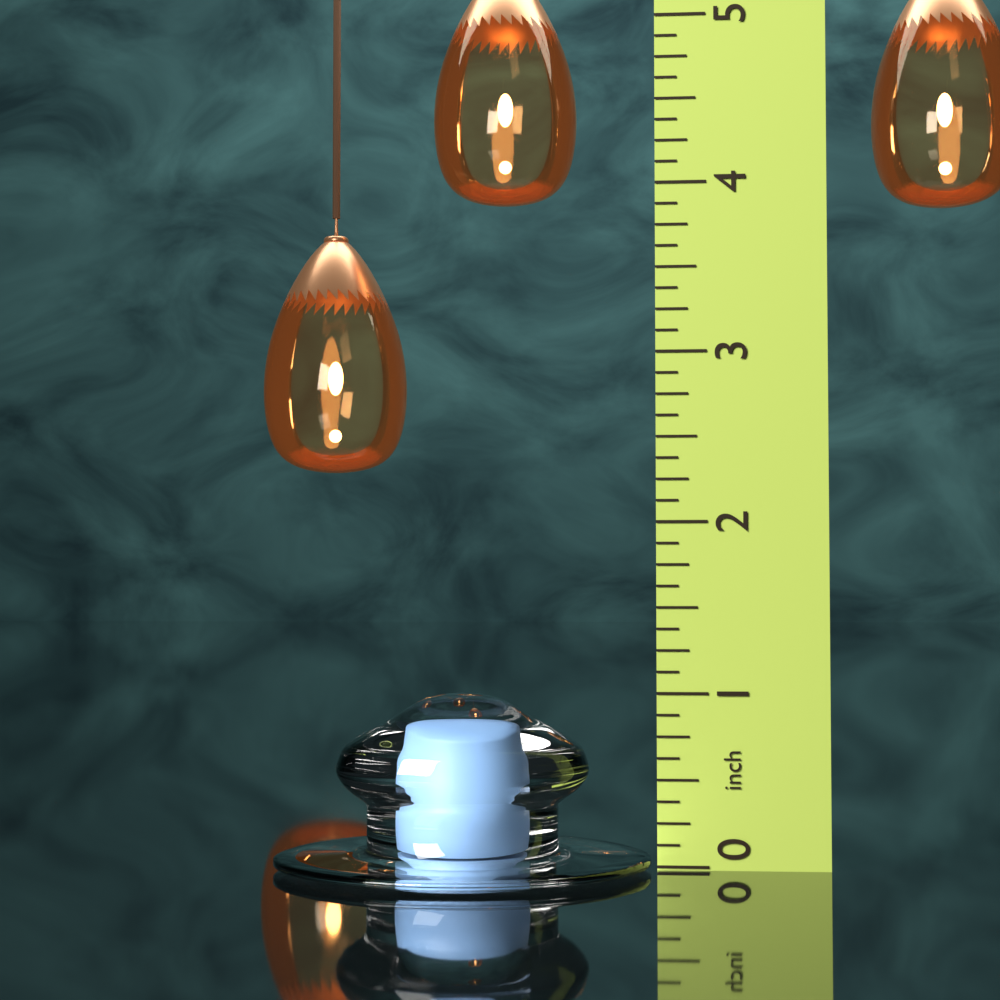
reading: 1.000 in
